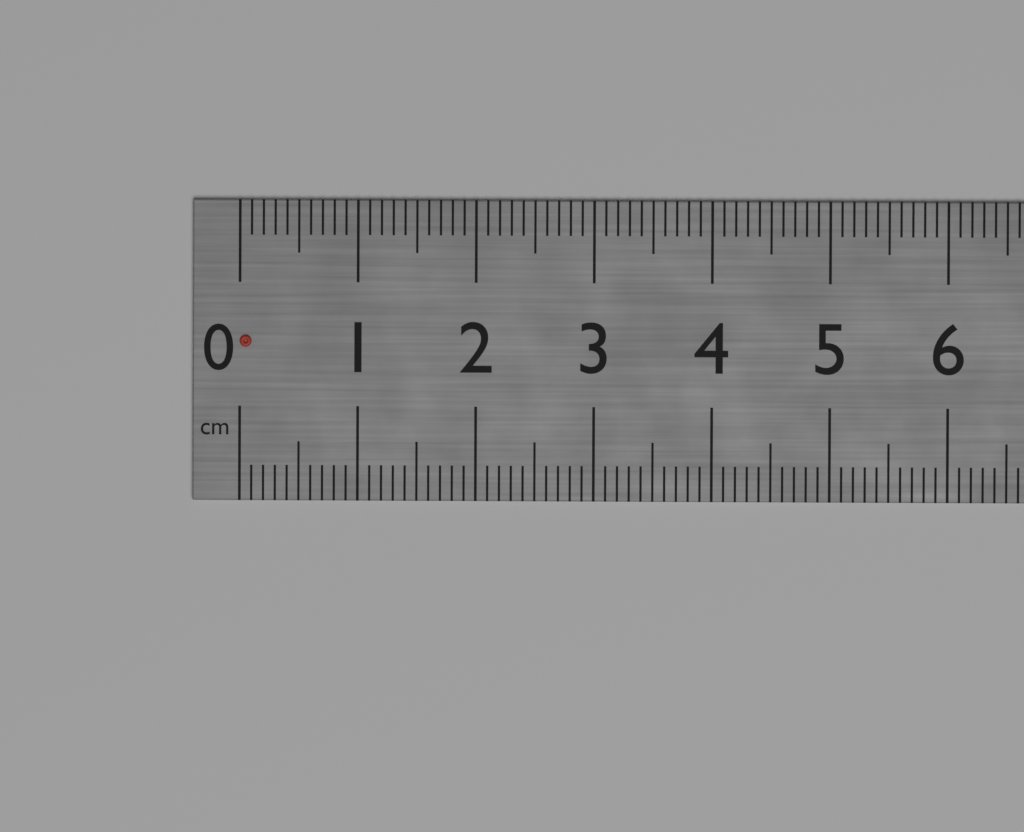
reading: 0.1 cm
